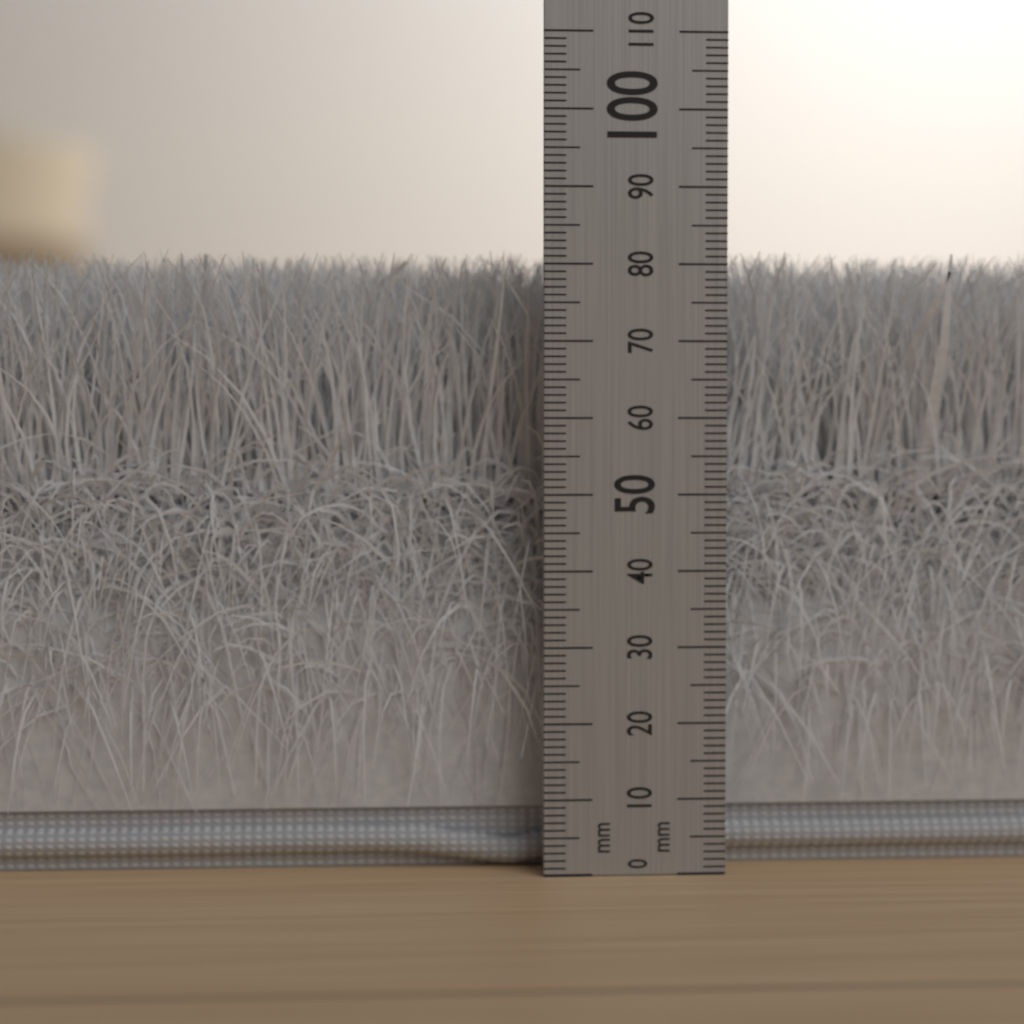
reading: 82 mm
